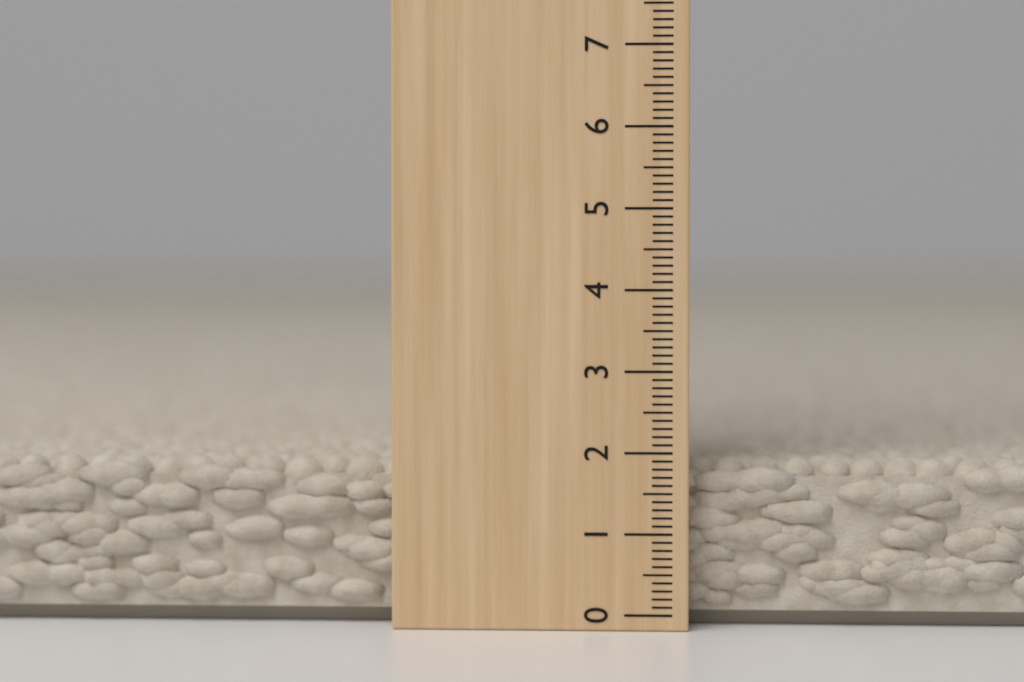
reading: 1.9 cm
